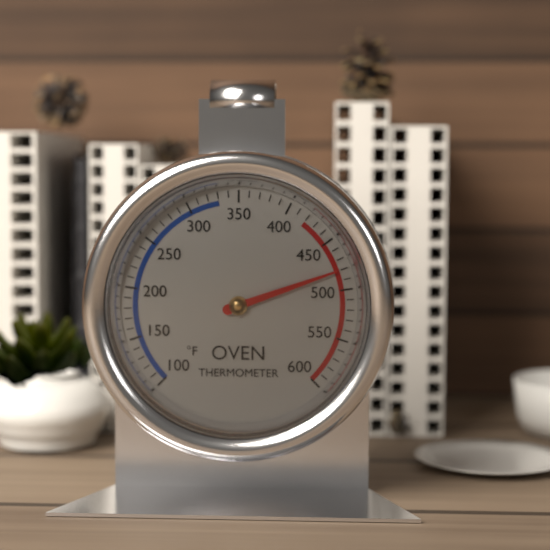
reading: 480 °F
